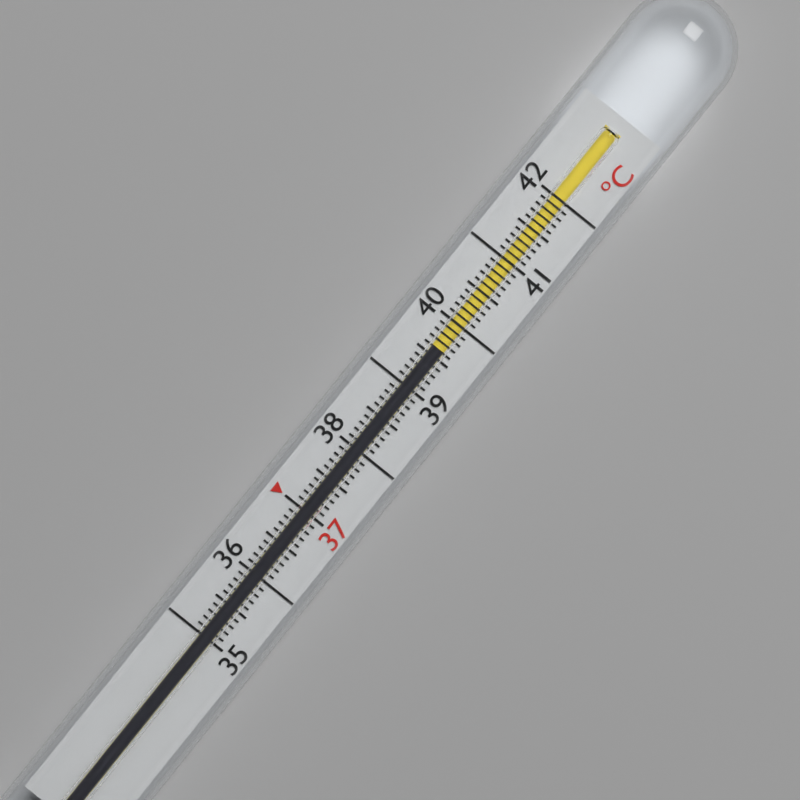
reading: 39.6 °C
